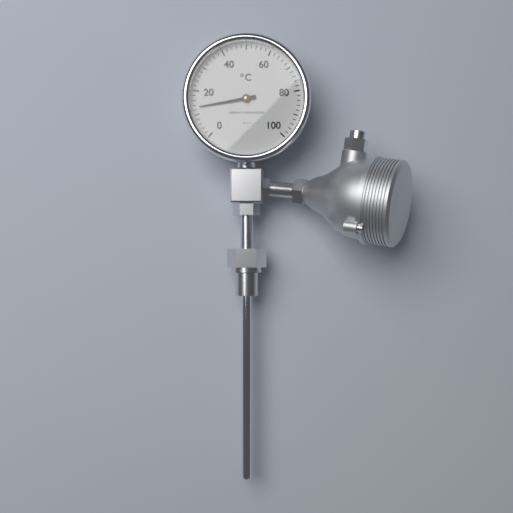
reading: 13 °C
